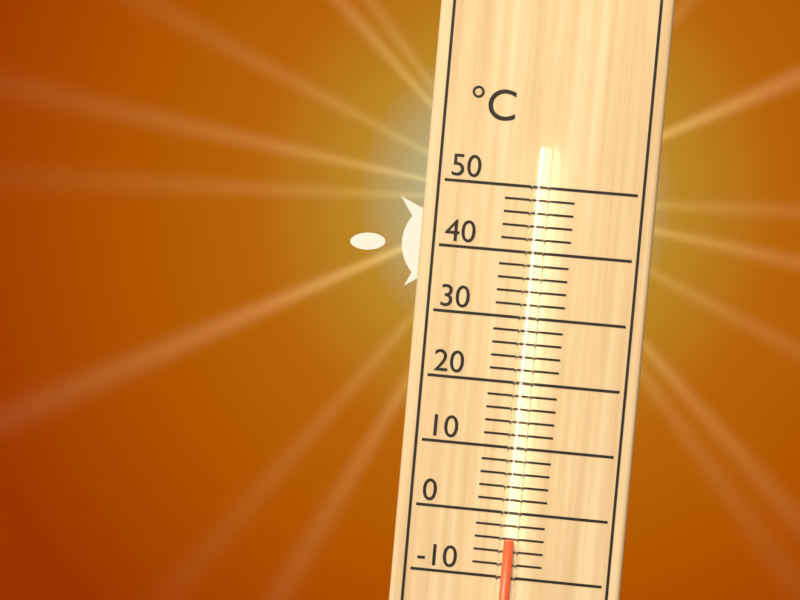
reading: -4 °C
